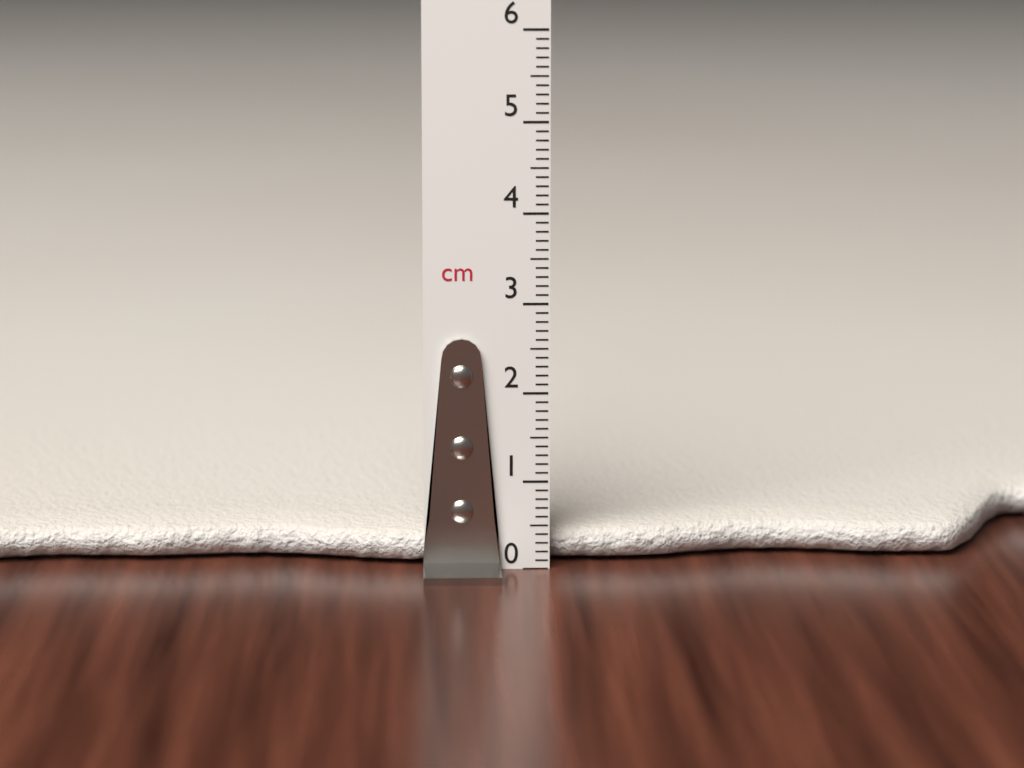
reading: 0.4 cm
